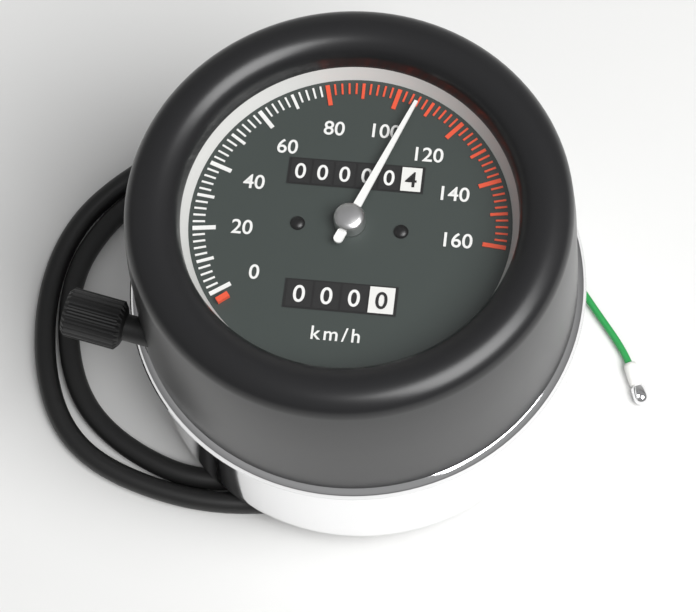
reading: 106 km/h
